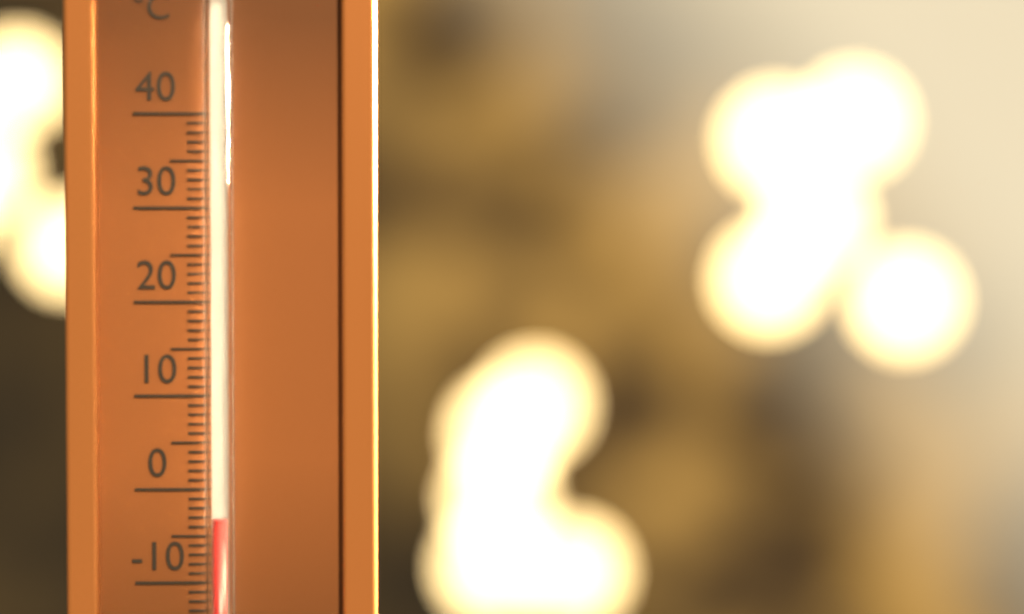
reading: -3 °C
